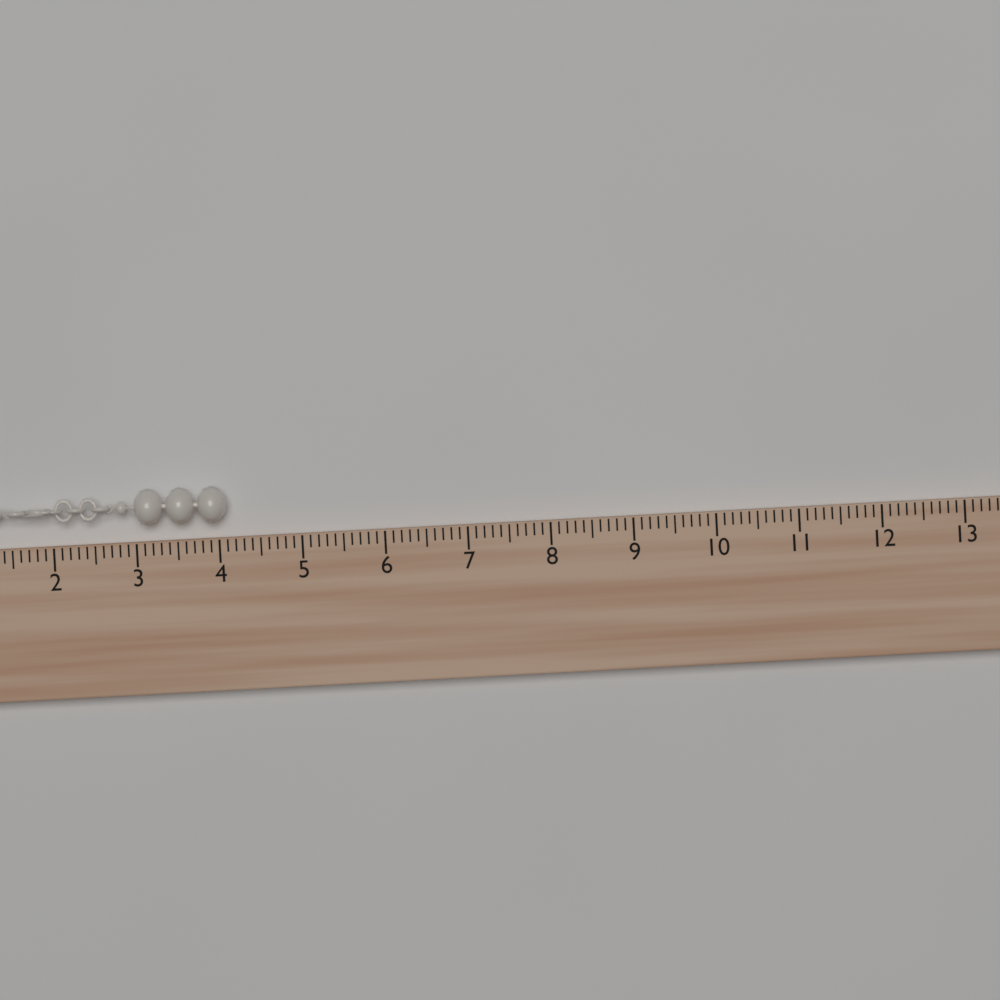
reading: 4.1 (no unit)
